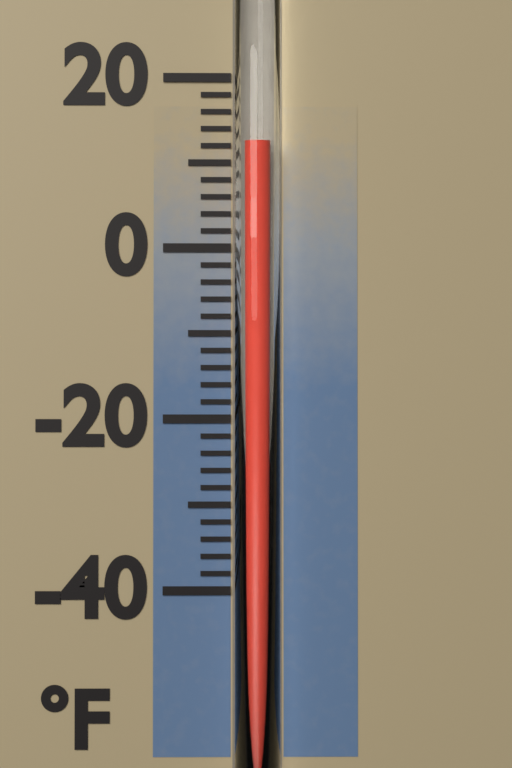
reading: 12 °F
